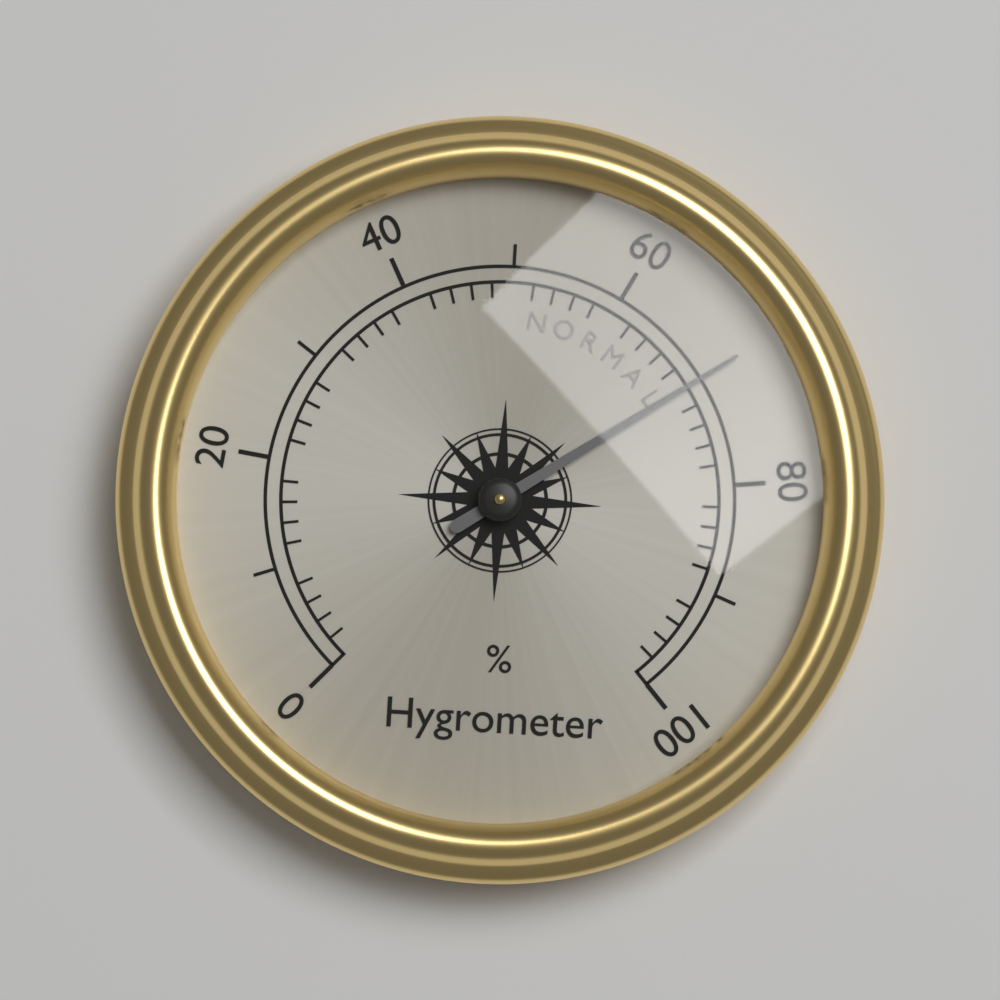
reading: 70 %
